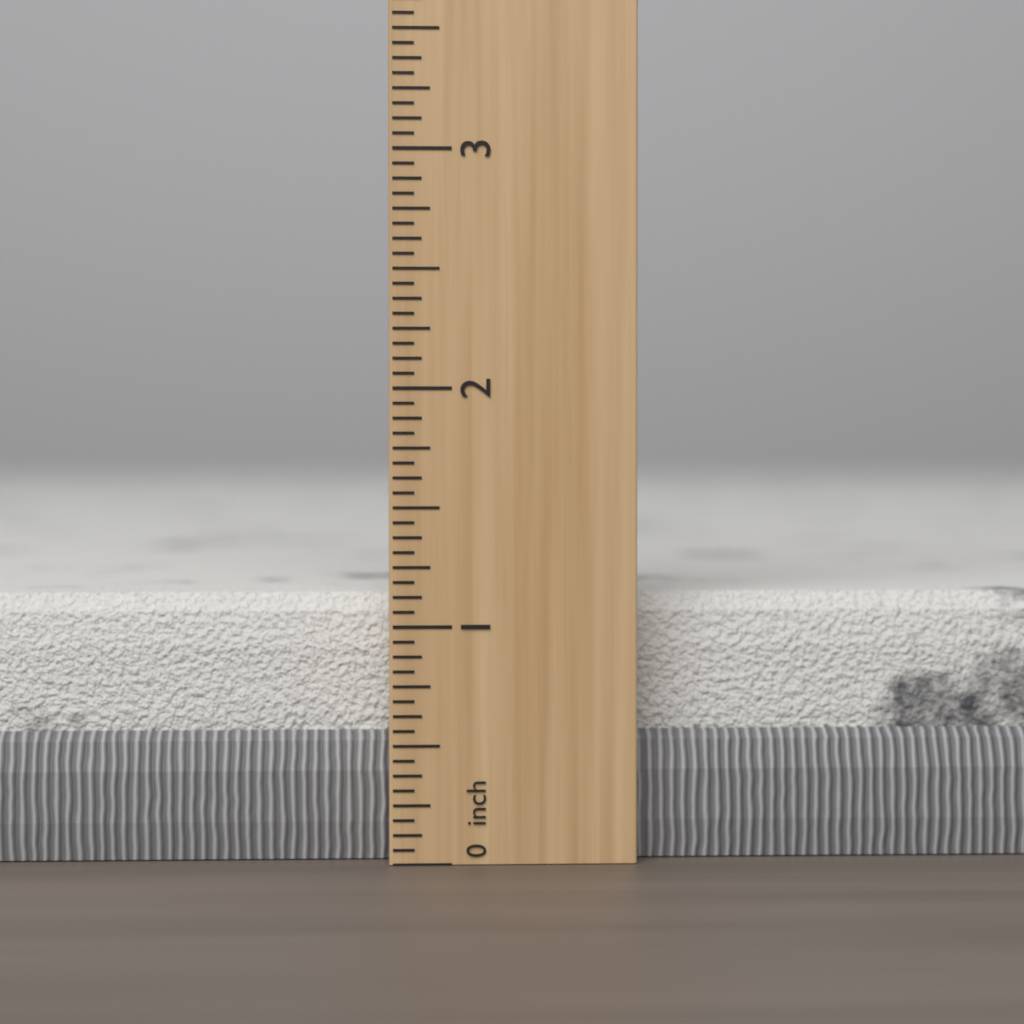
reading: 1.1250 inch
